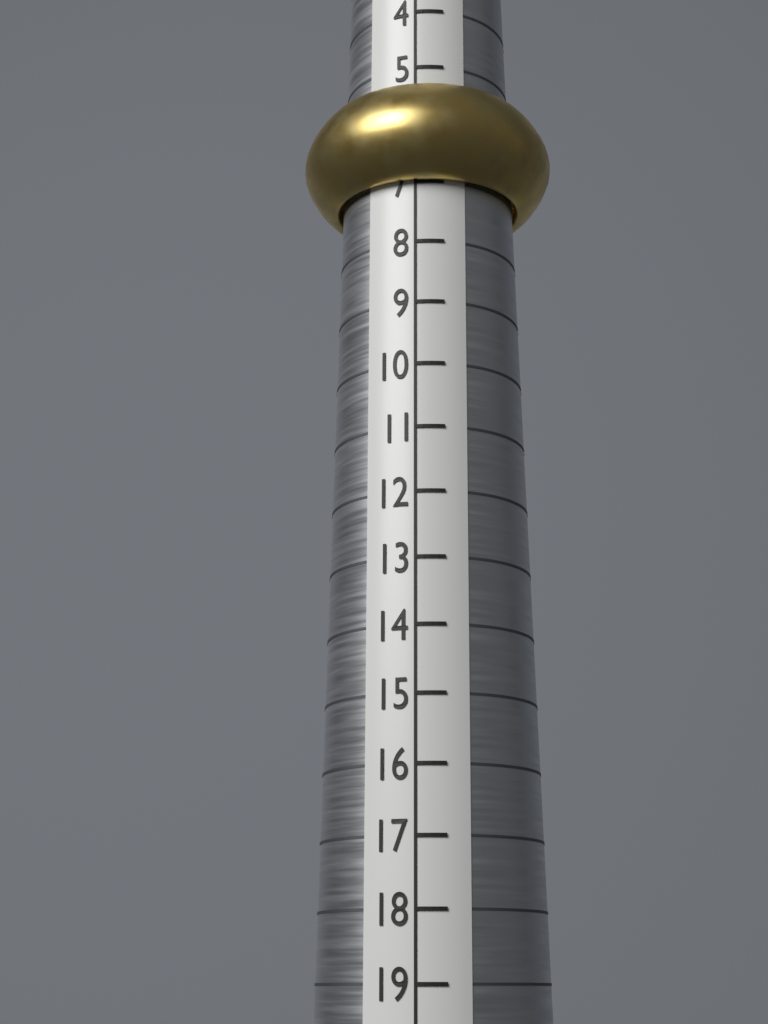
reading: 7 (no unit)
